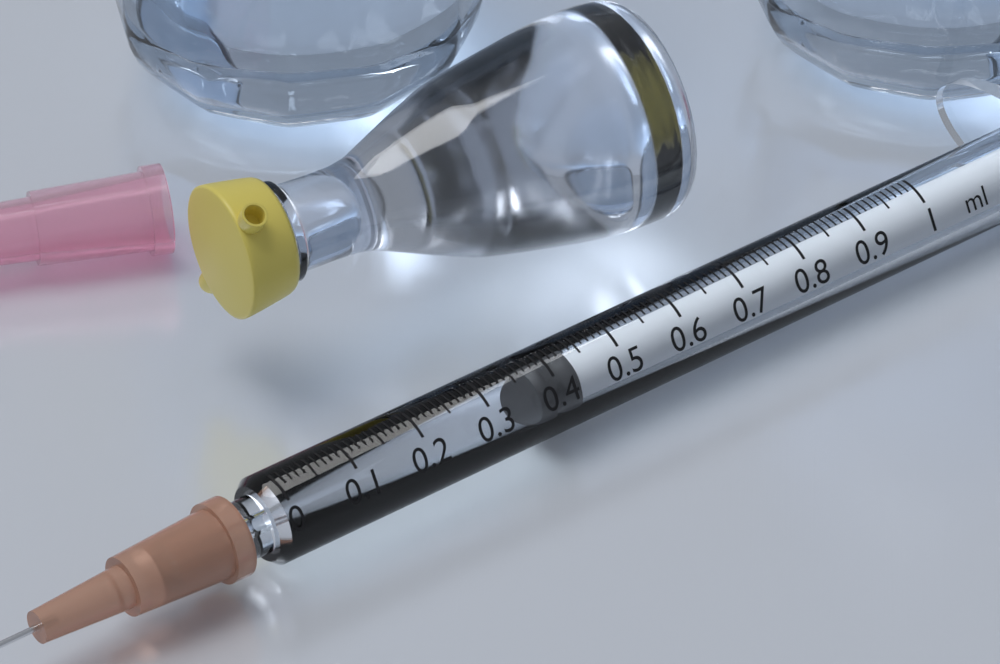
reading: 0.38 ml
